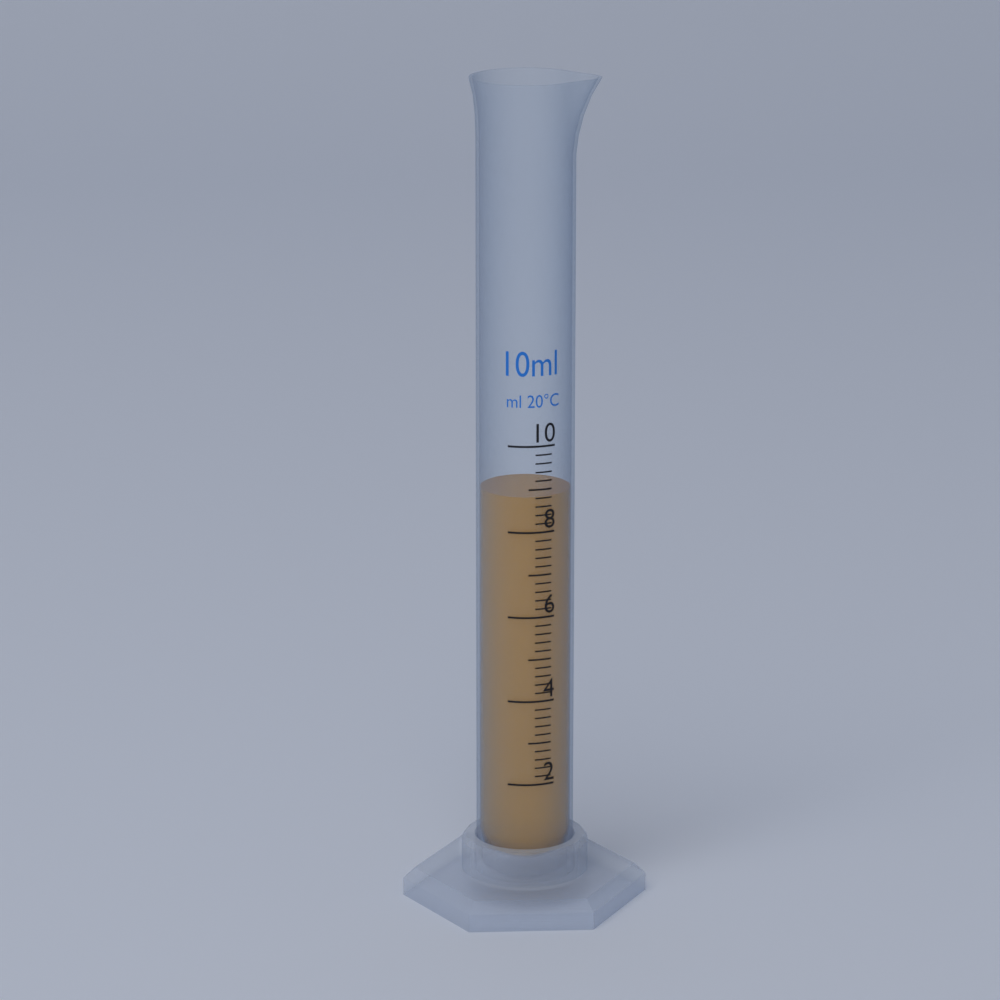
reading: 8.8 ml
